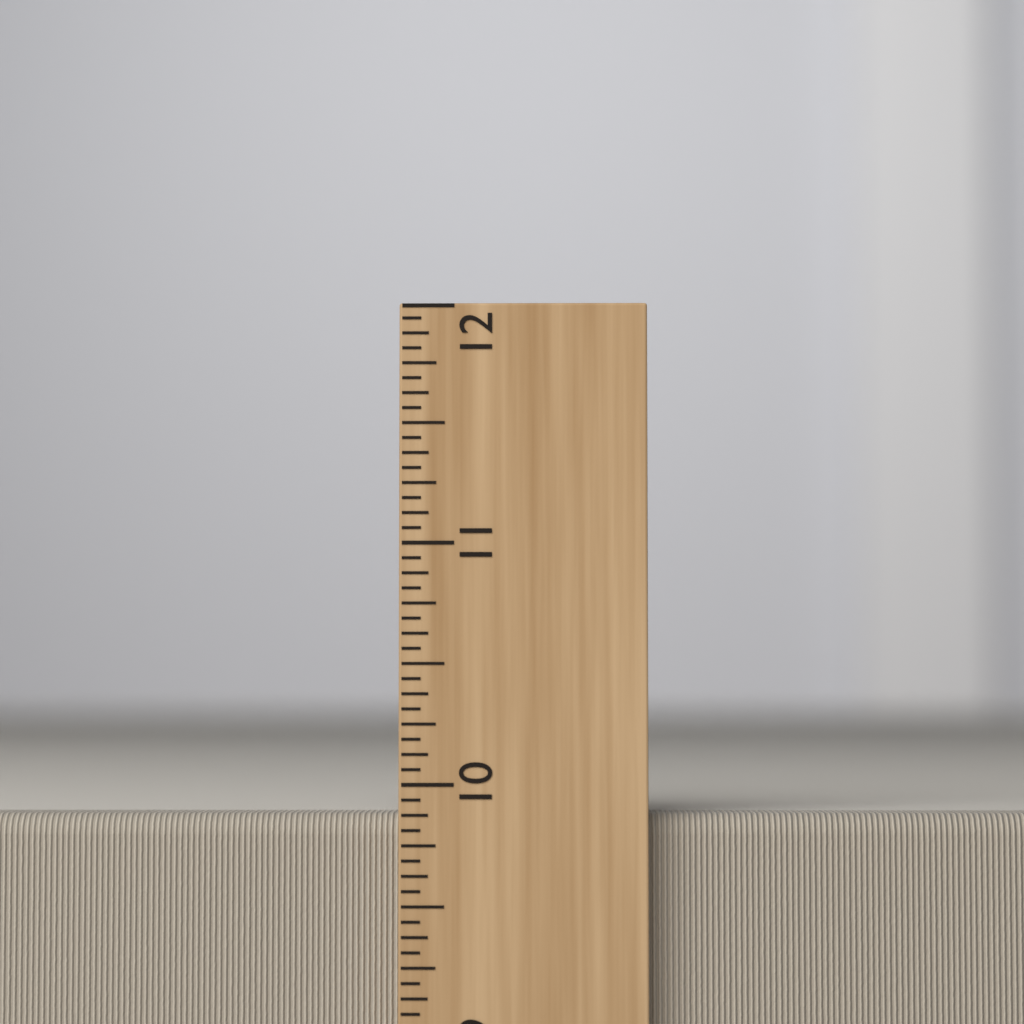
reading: 9.8750 inch
